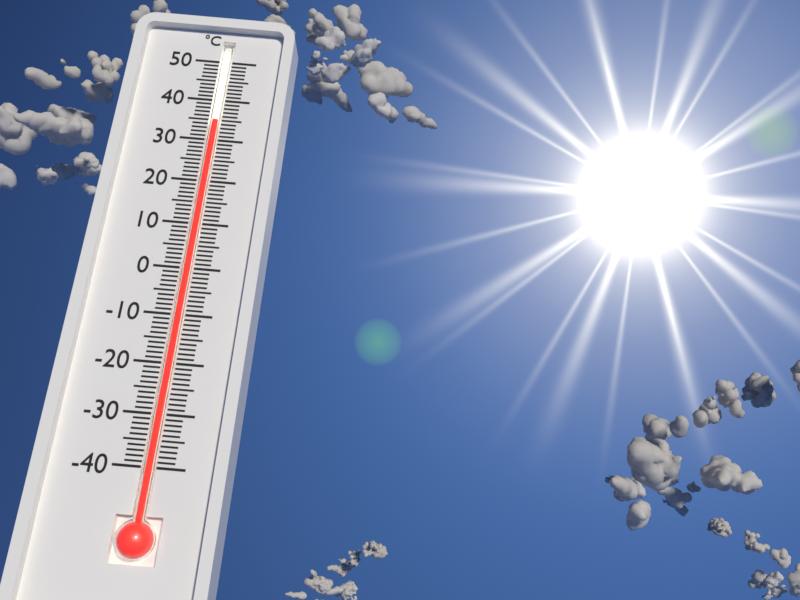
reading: 35 °C
